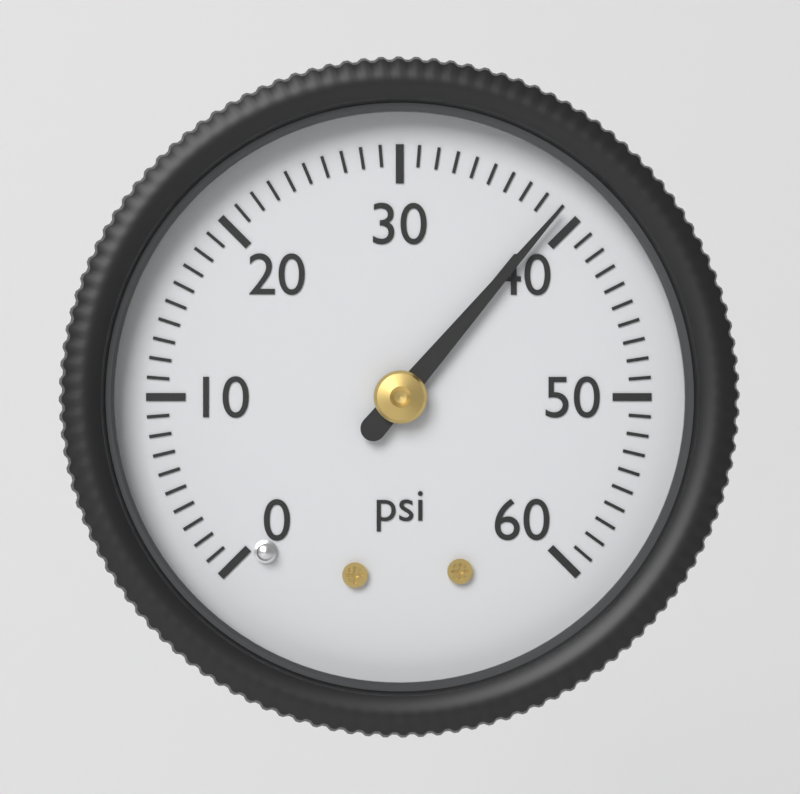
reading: 39 psi
